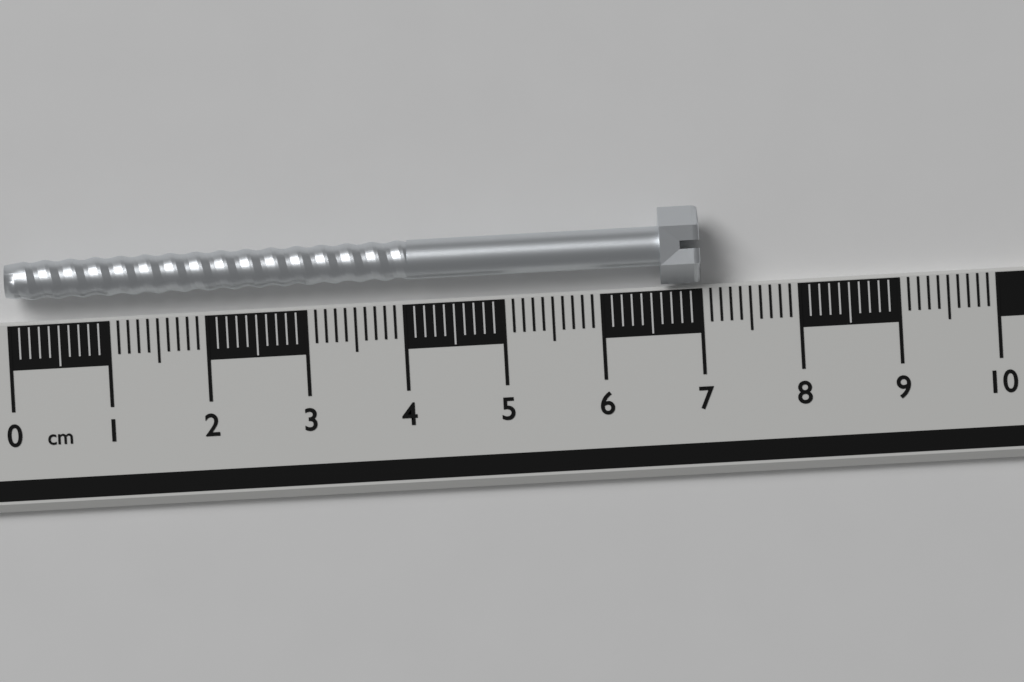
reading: 7.0 cm
